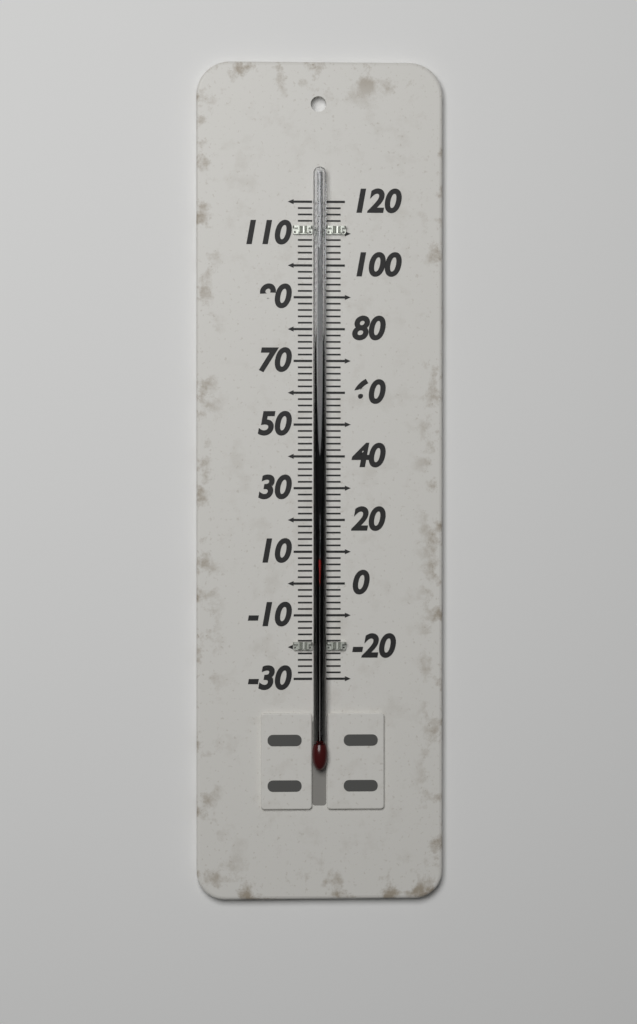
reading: 8 (no unit)
